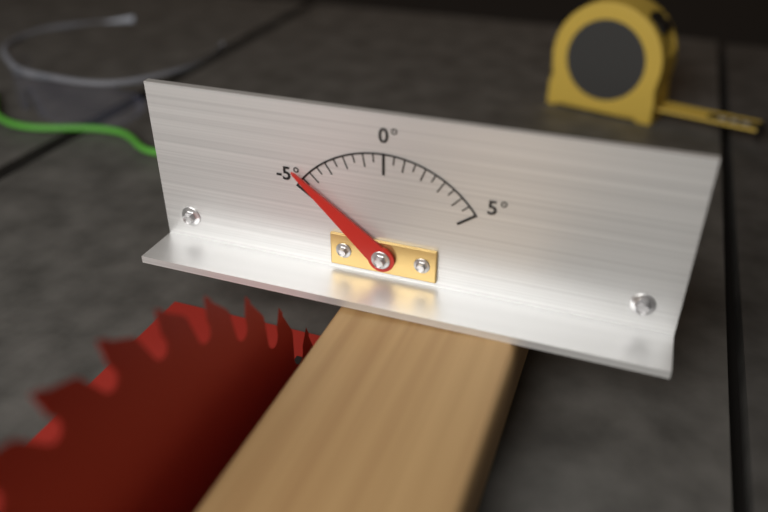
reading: -4.5 °
